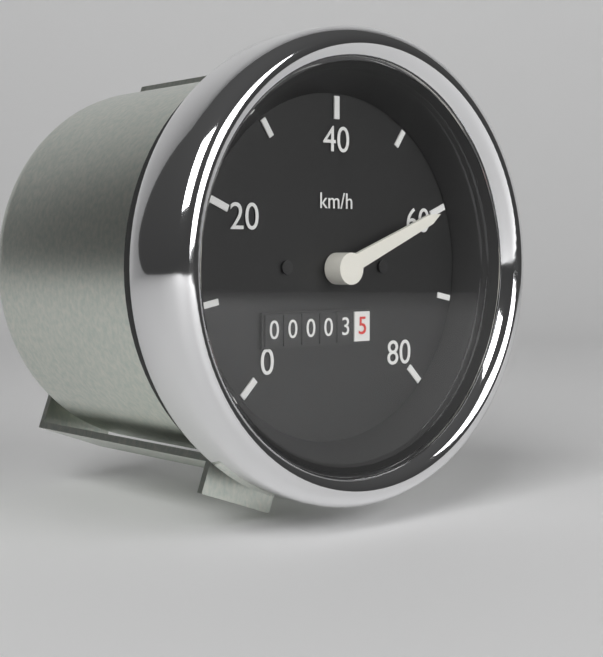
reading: 60 km/h
